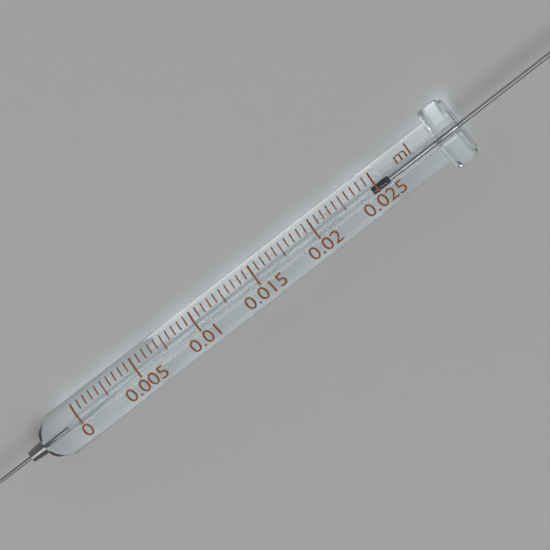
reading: 0.0245 ml
